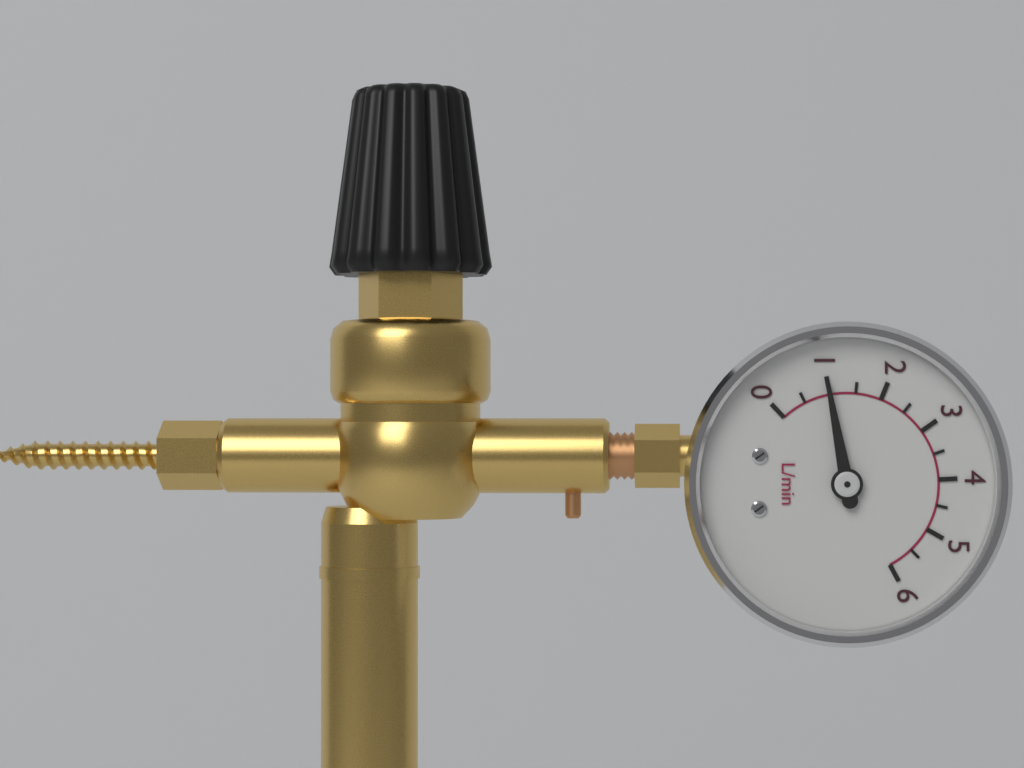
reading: 1.0 L/min
